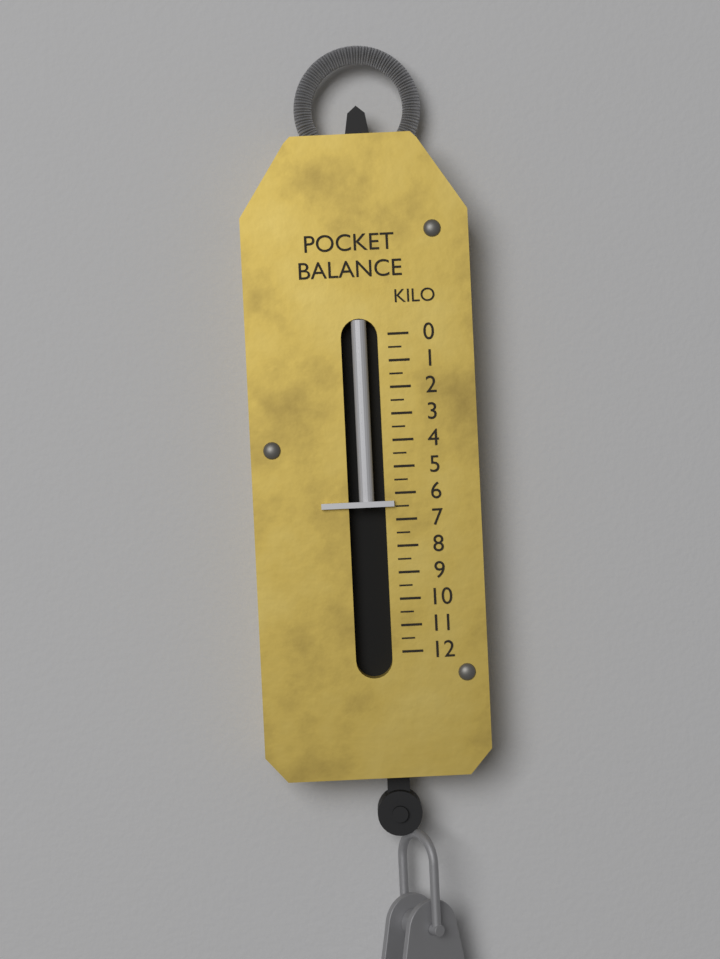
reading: 6.5 kg
